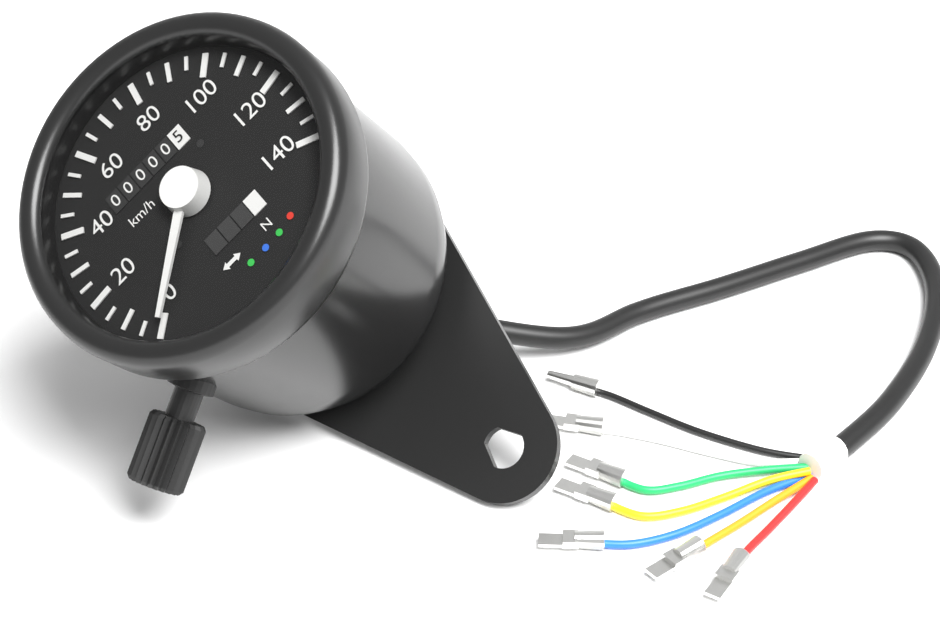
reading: 0 km/h
